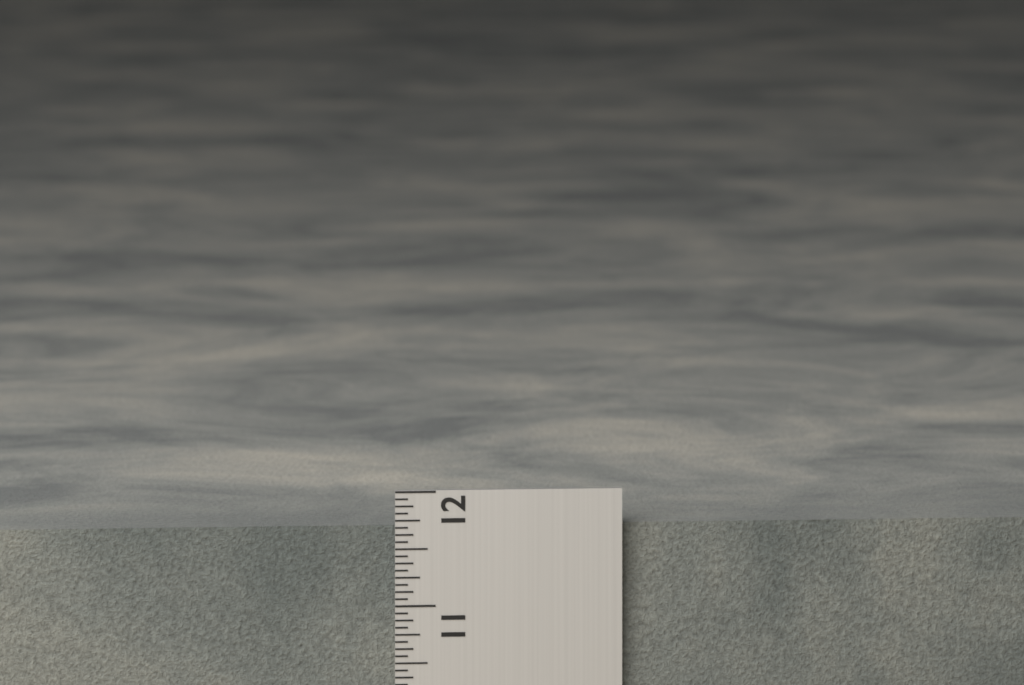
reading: 11.6875 in
